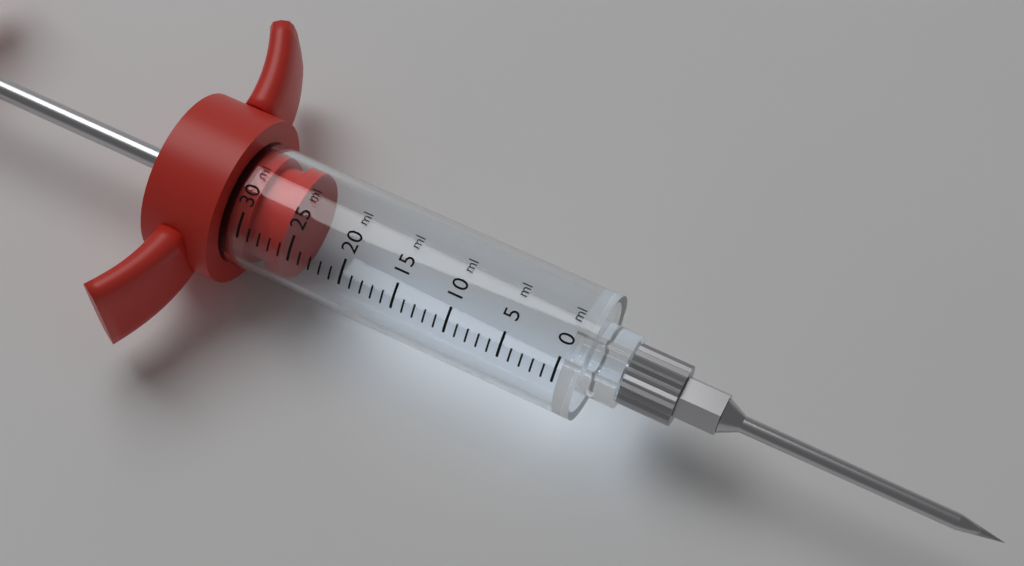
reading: 26 ml
